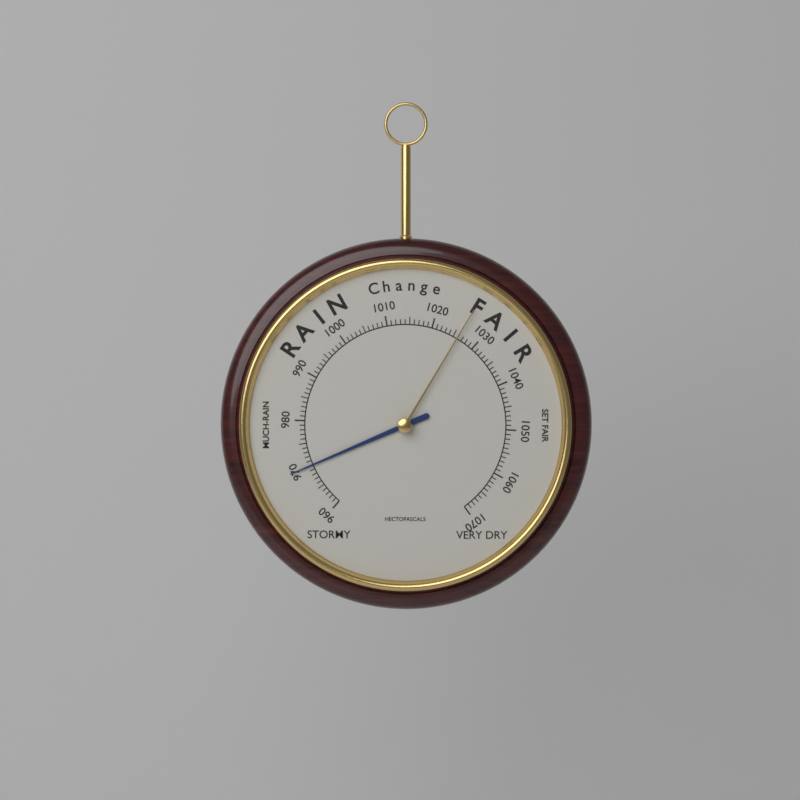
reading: 970 hPa
